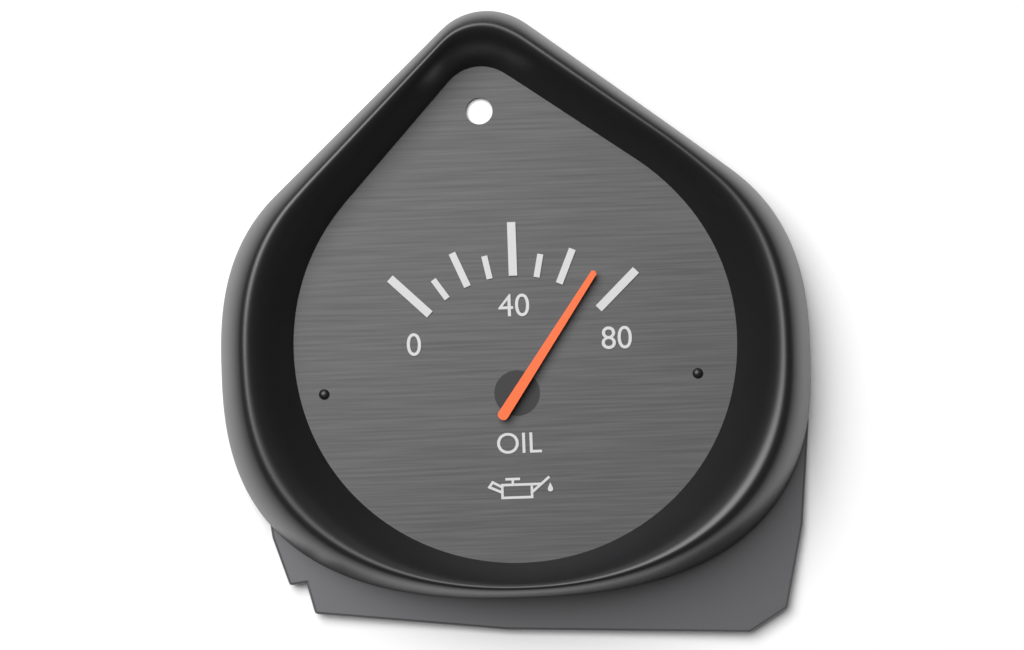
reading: 70 (no unit)
